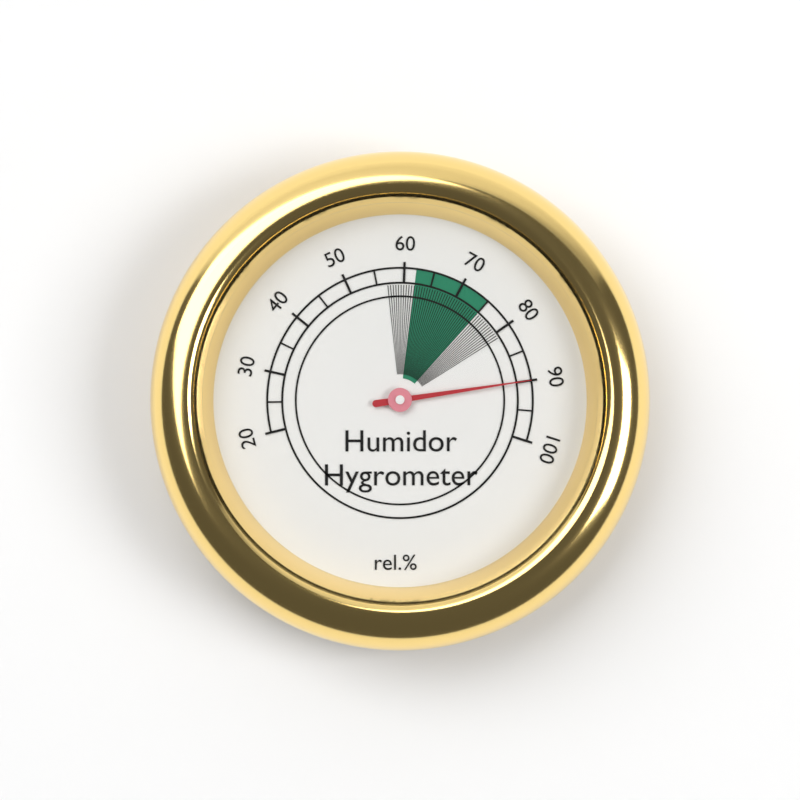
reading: 90 %
